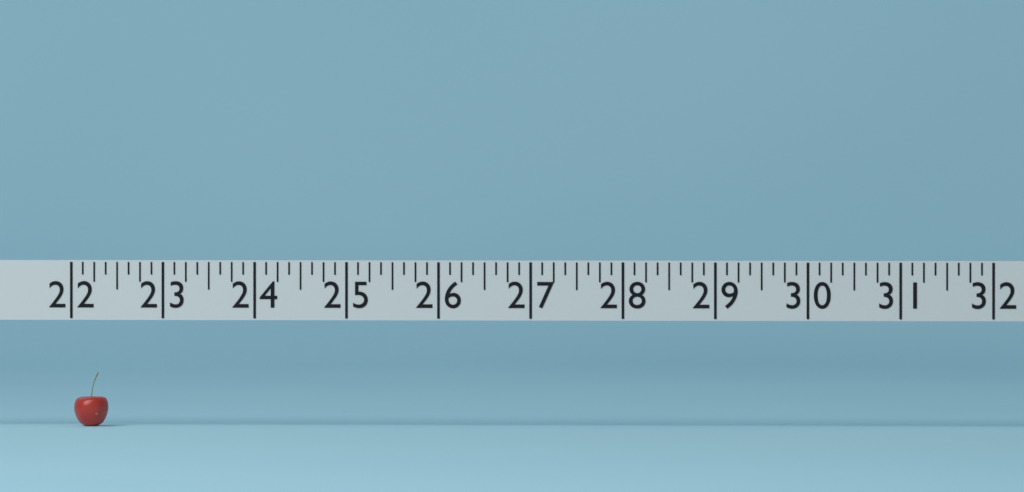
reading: 22.375 (no unit)
